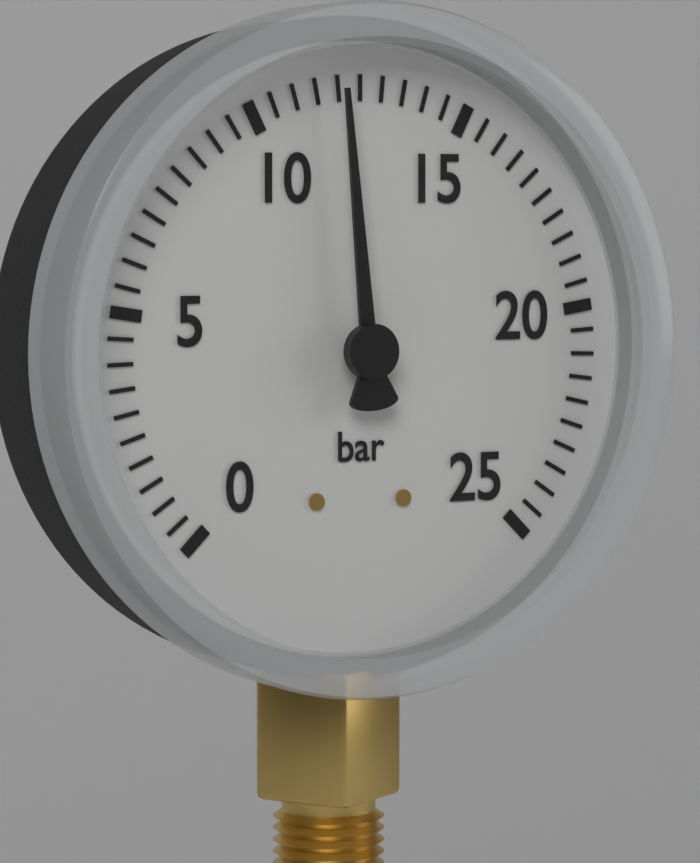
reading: 12.0 bar
